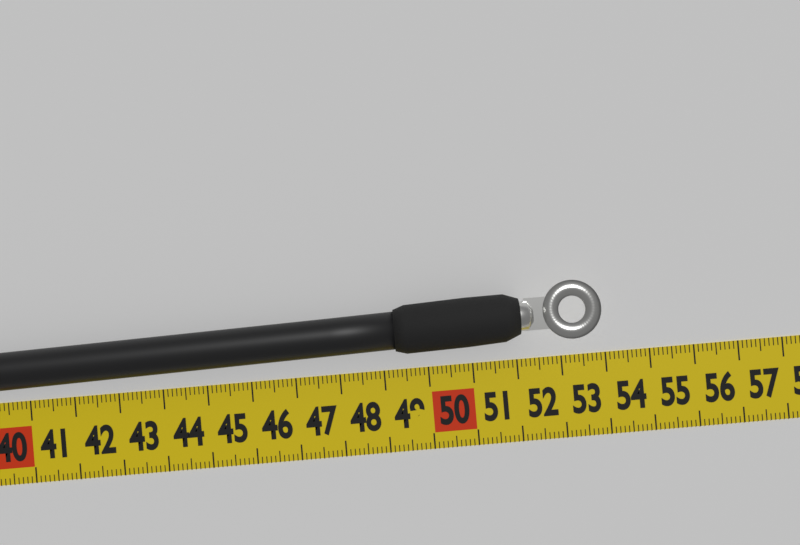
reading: 53.9 cm
